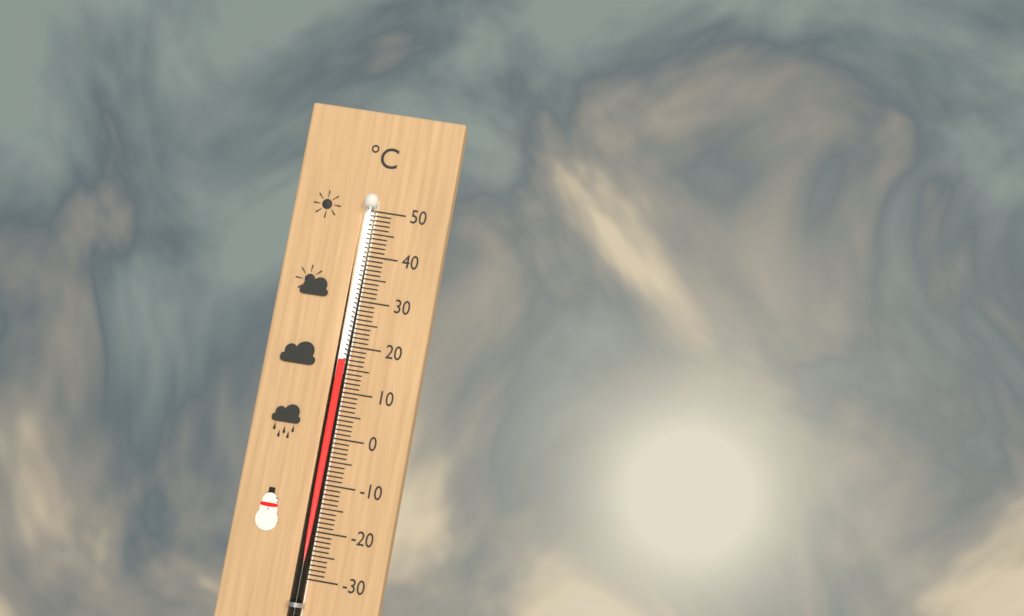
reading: 17 °C
